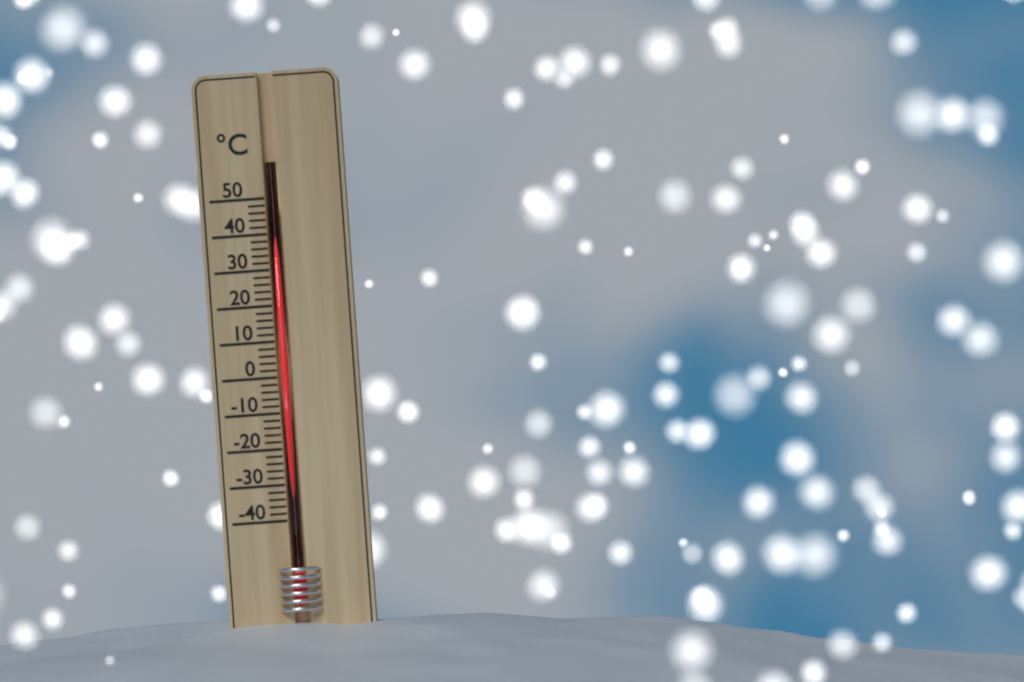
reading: 48 °C
